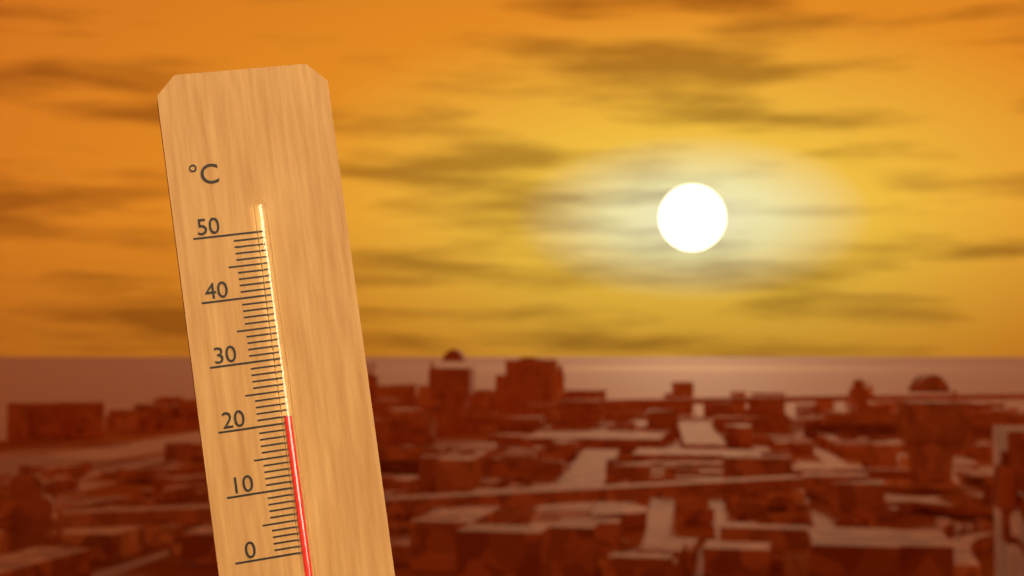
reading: 21 °C
